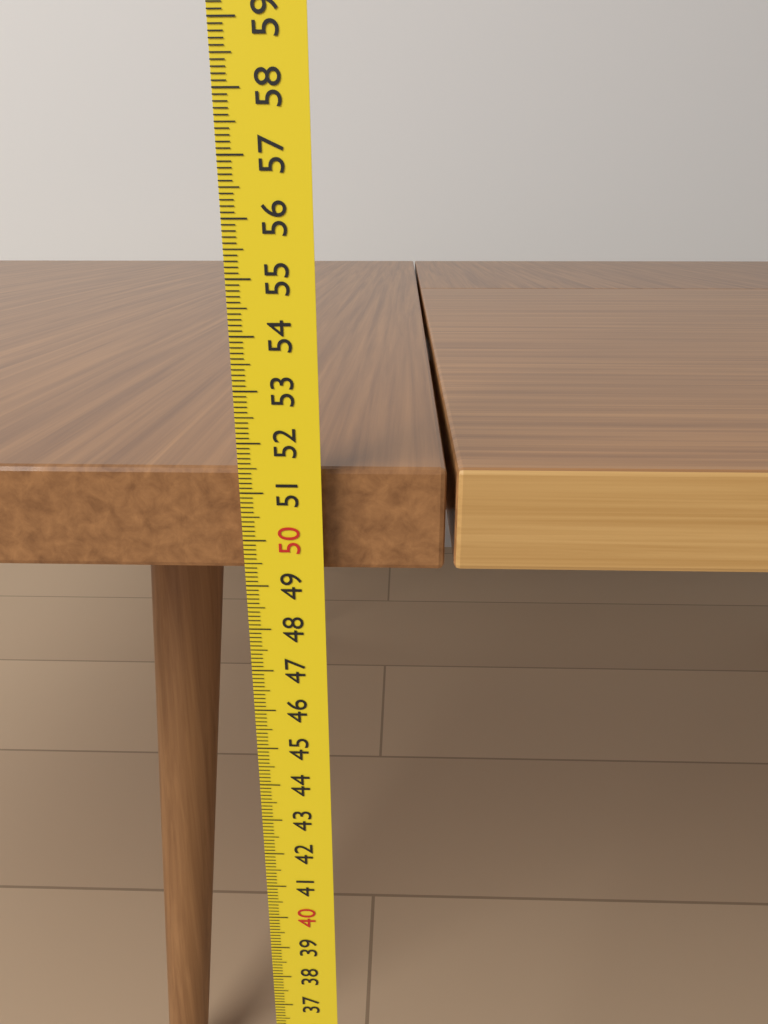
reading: 51.4 cm
